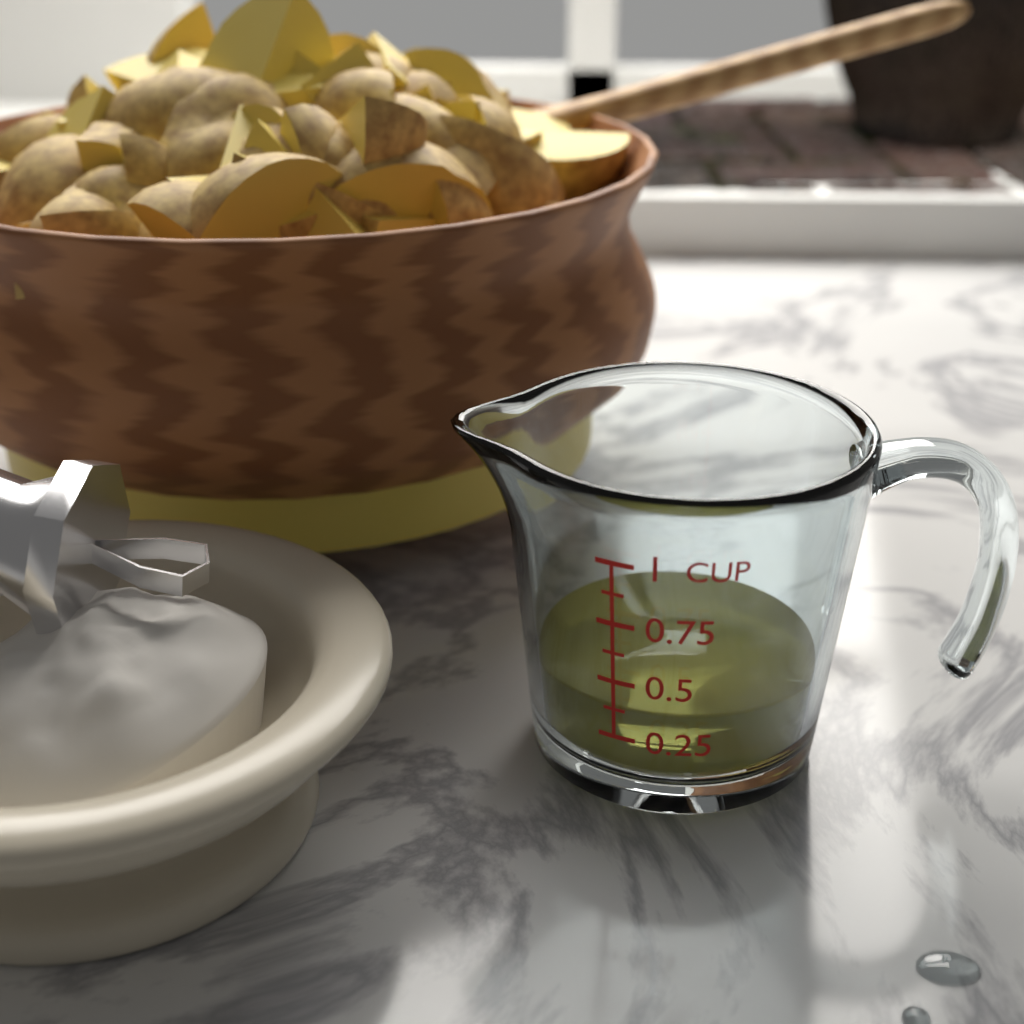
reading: 0.375 CUP
